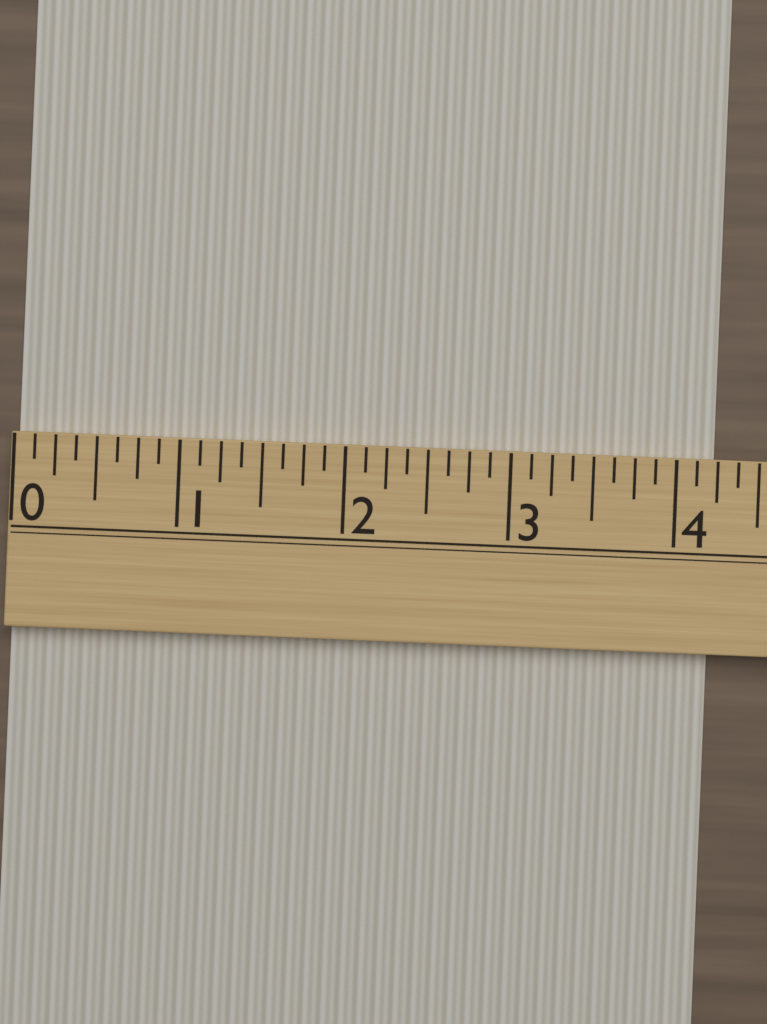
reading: 4.250 (no unit)
